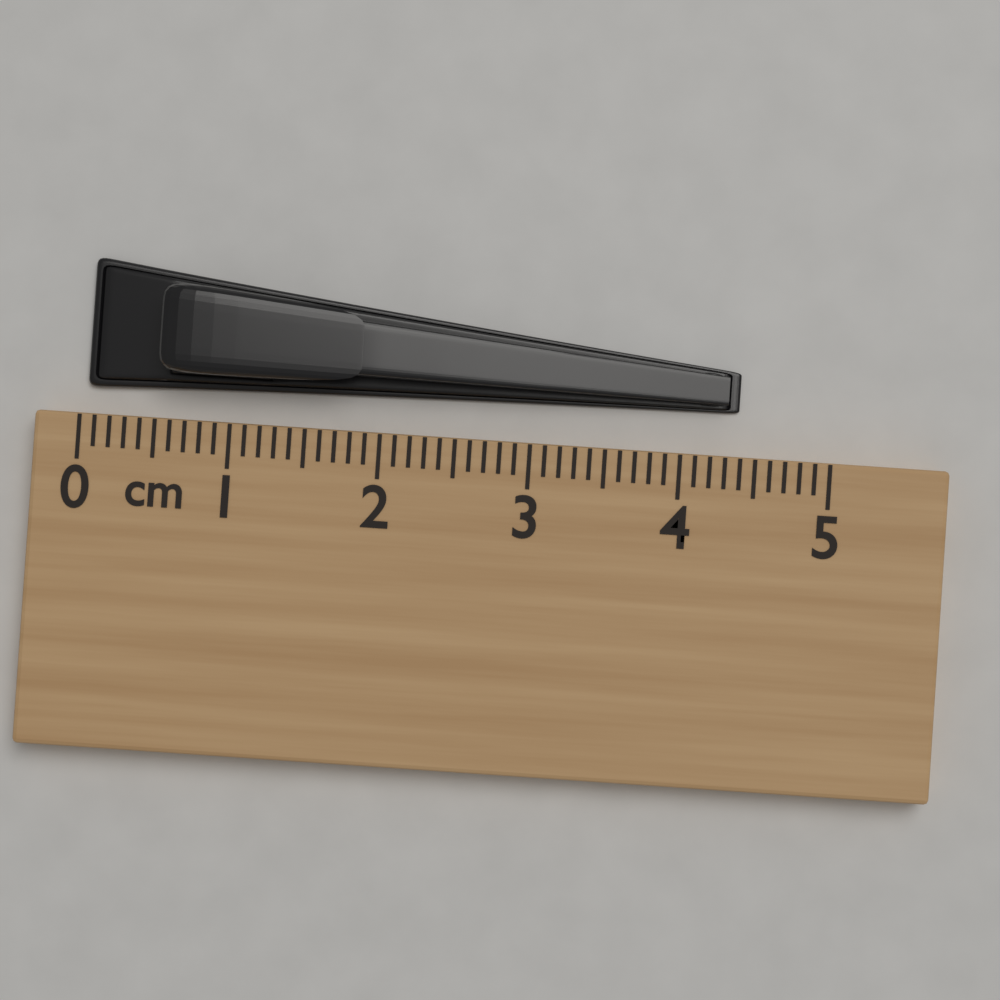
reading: 4.4 cm
